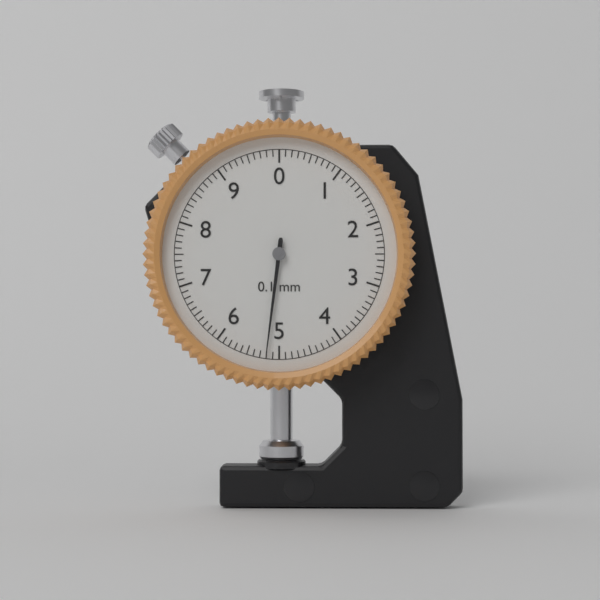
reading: 5.2 mm
